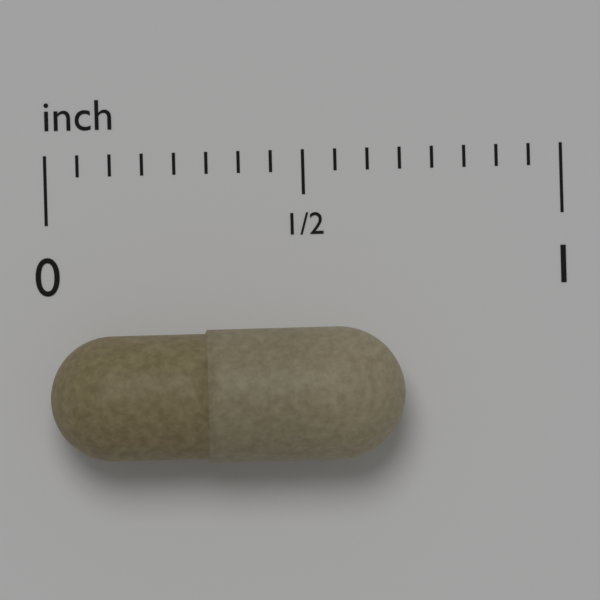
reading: 0.6875 in
